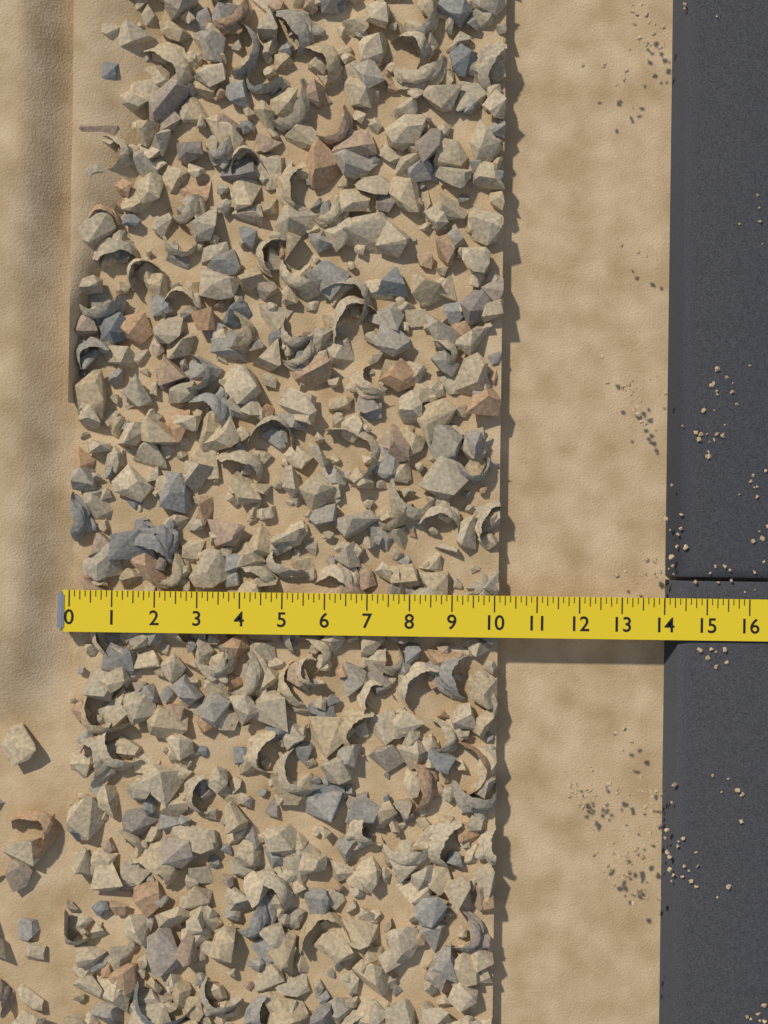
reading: 10.125 (no unit)
